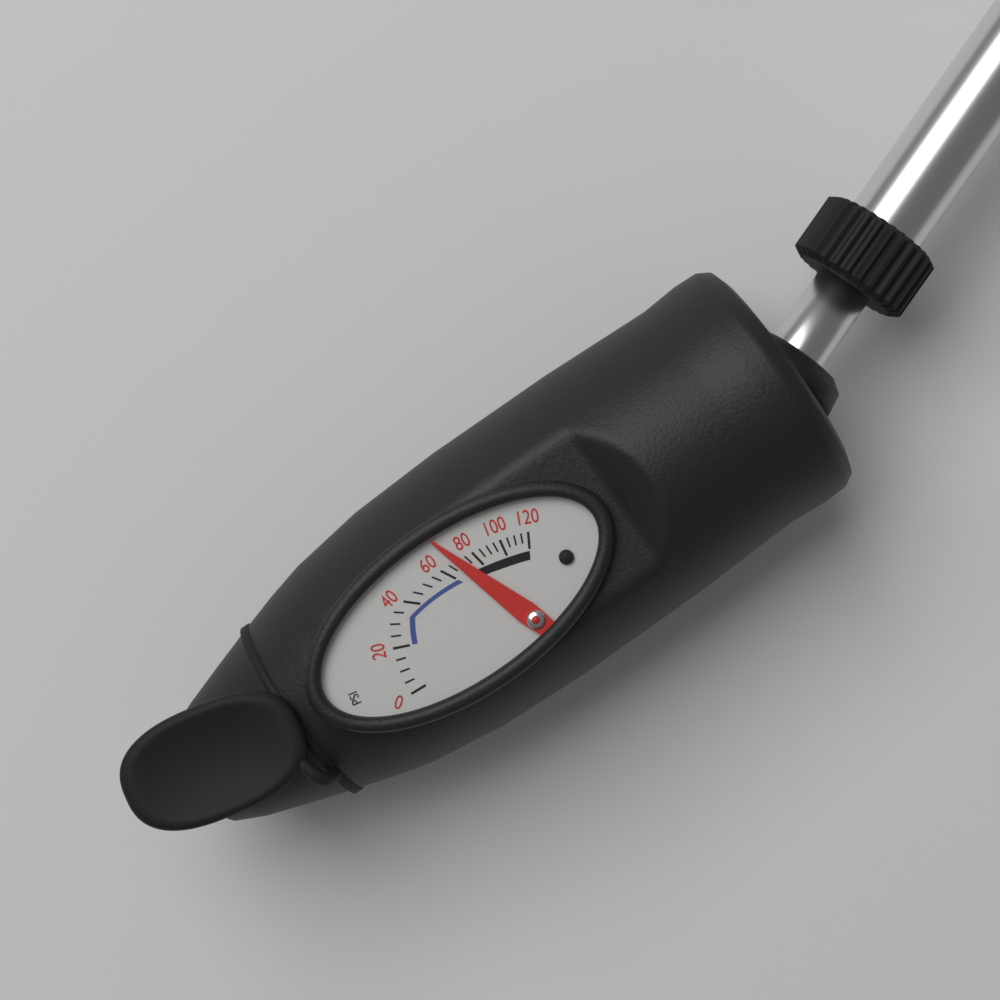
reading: 70 psi
